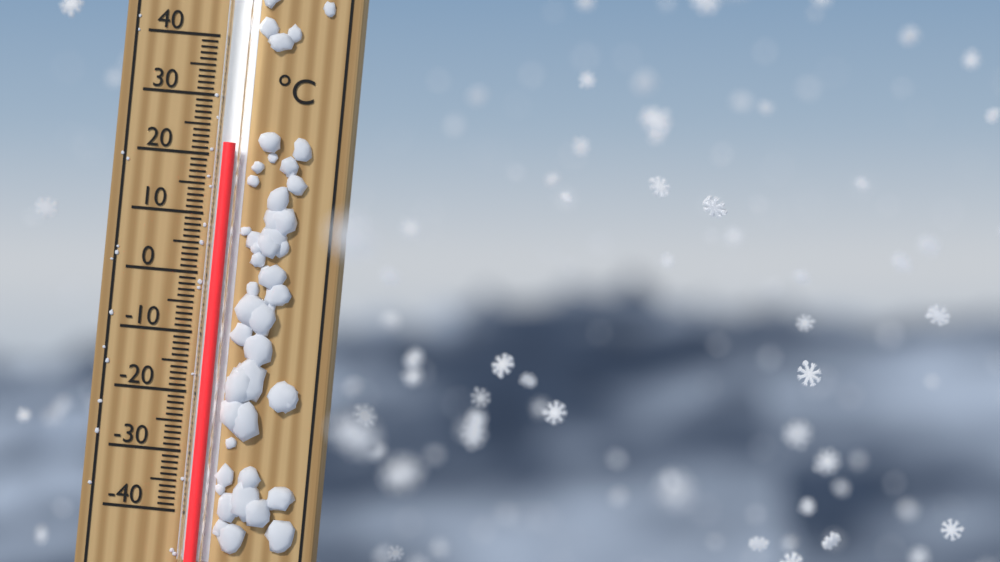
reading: 22 °C
